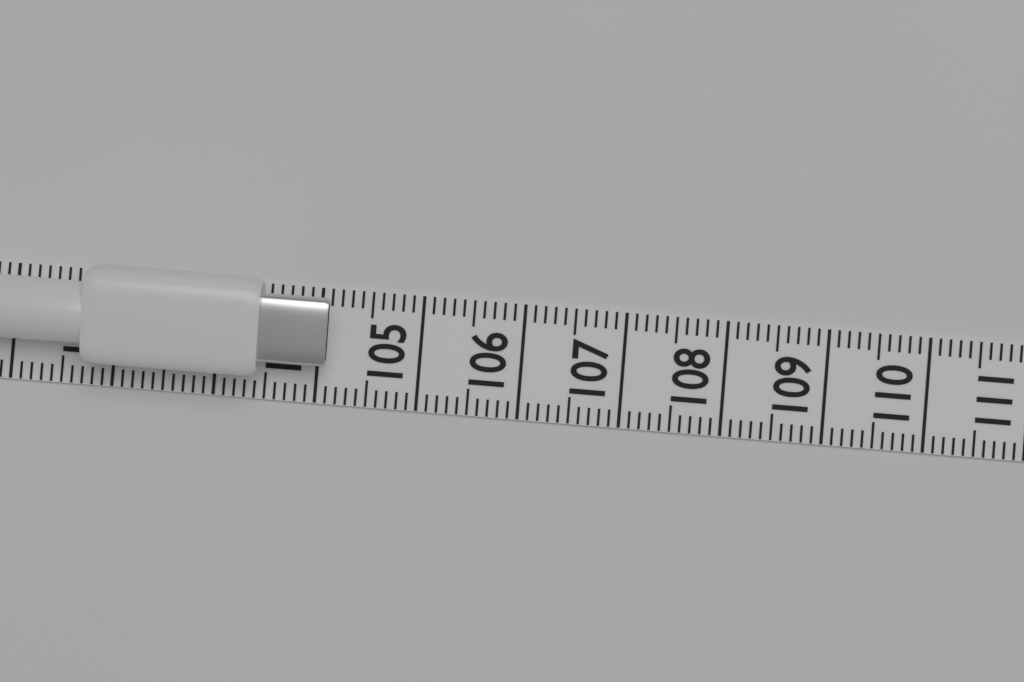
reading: 104.1 (no unit)
